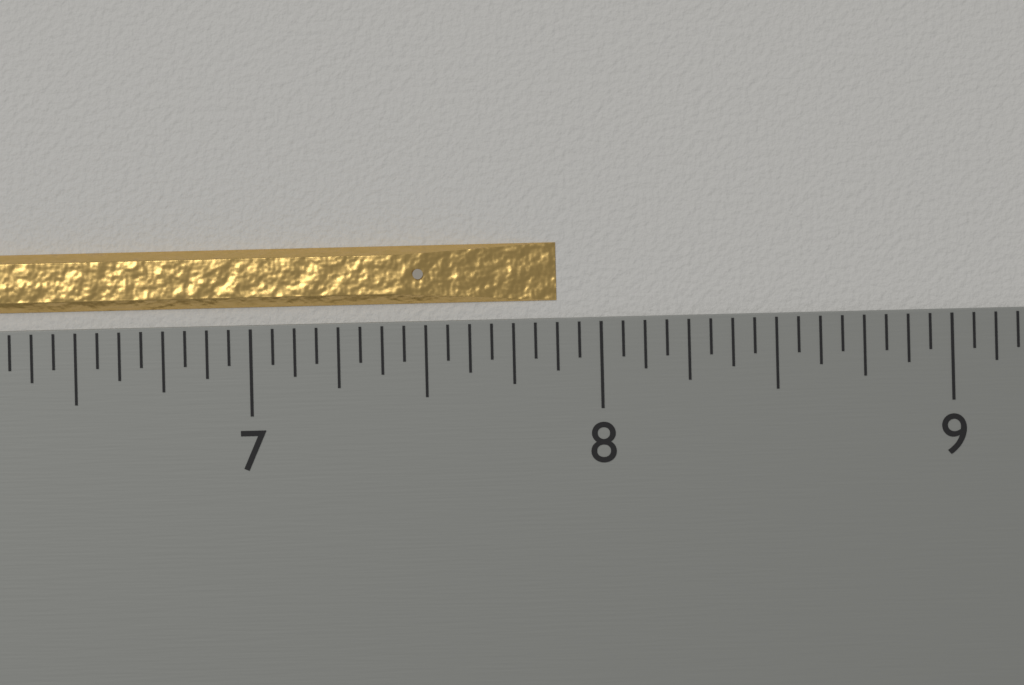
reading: 7.8750 inch
